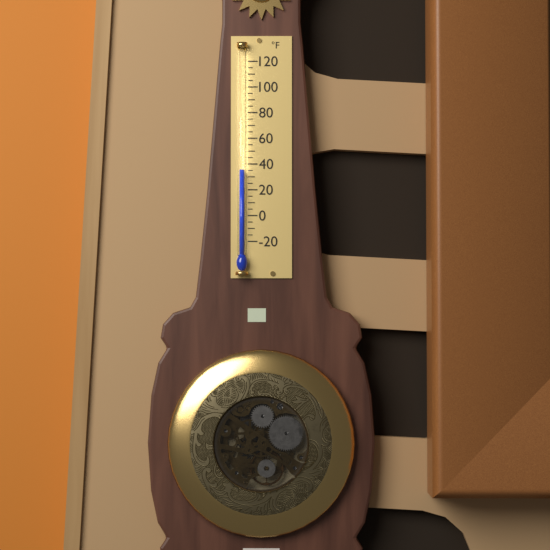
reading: 35 °F
